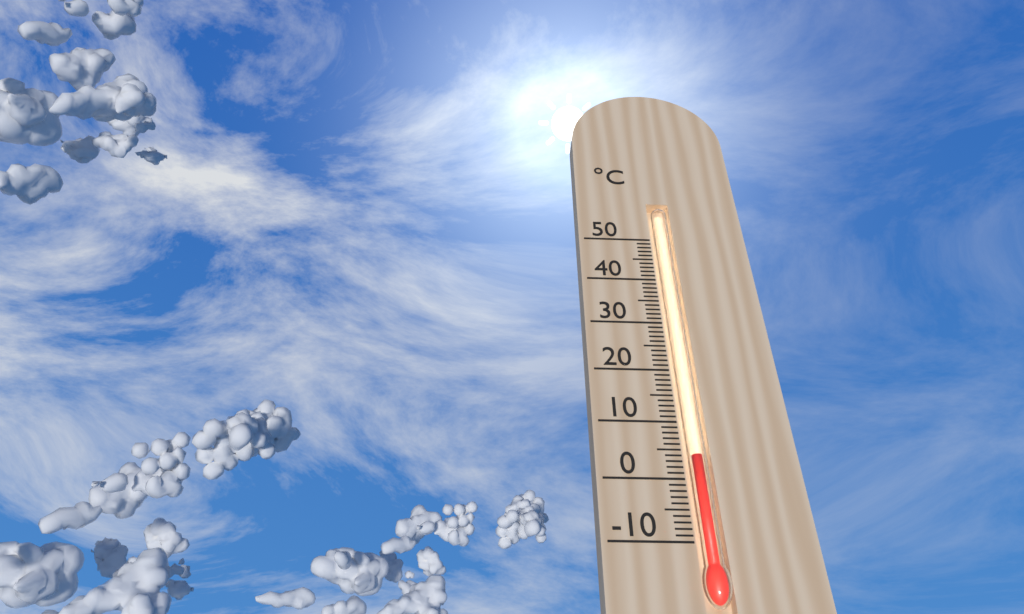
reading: 4 °C
